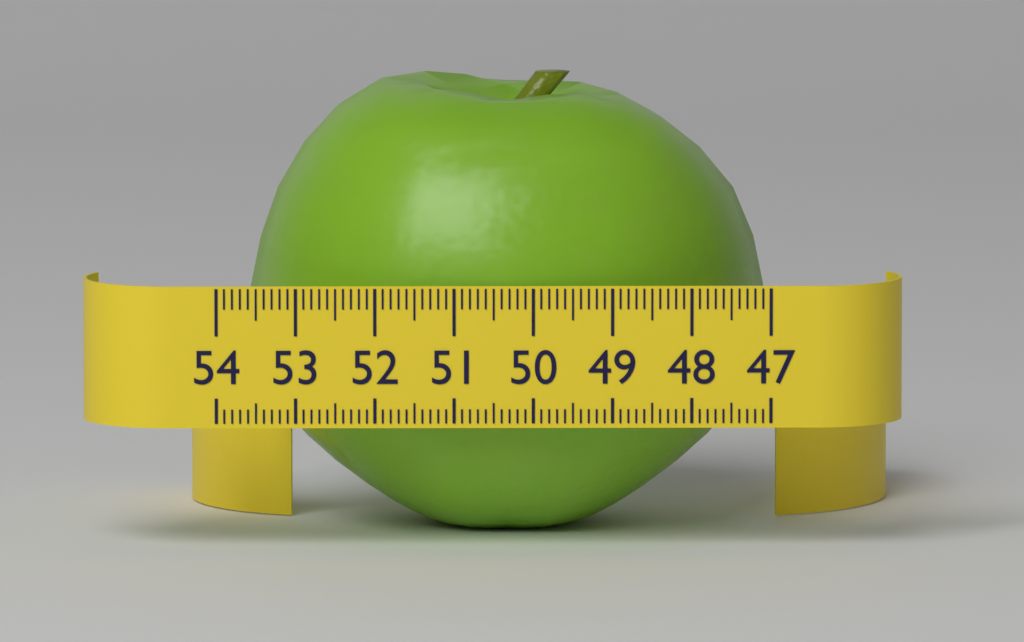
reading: 53.6 (no unit)
